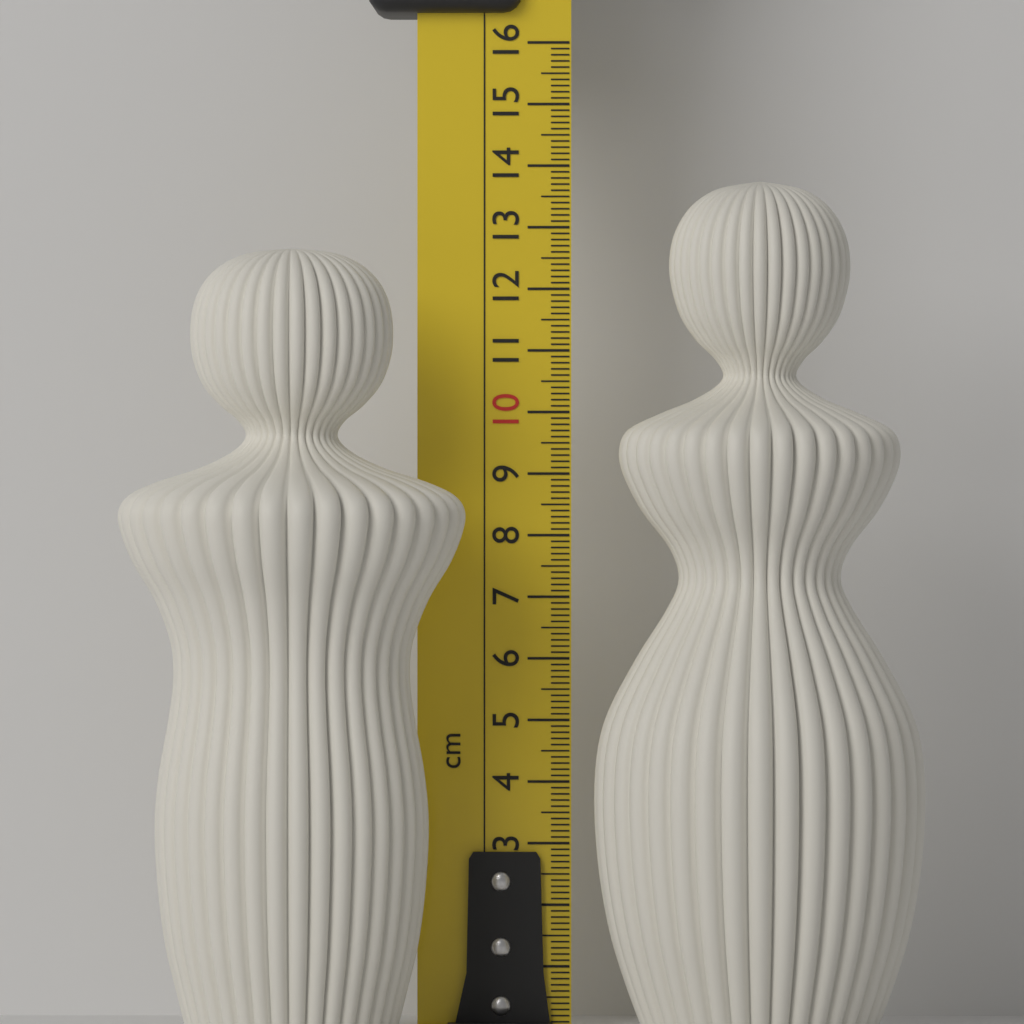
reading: 12.6 cm
